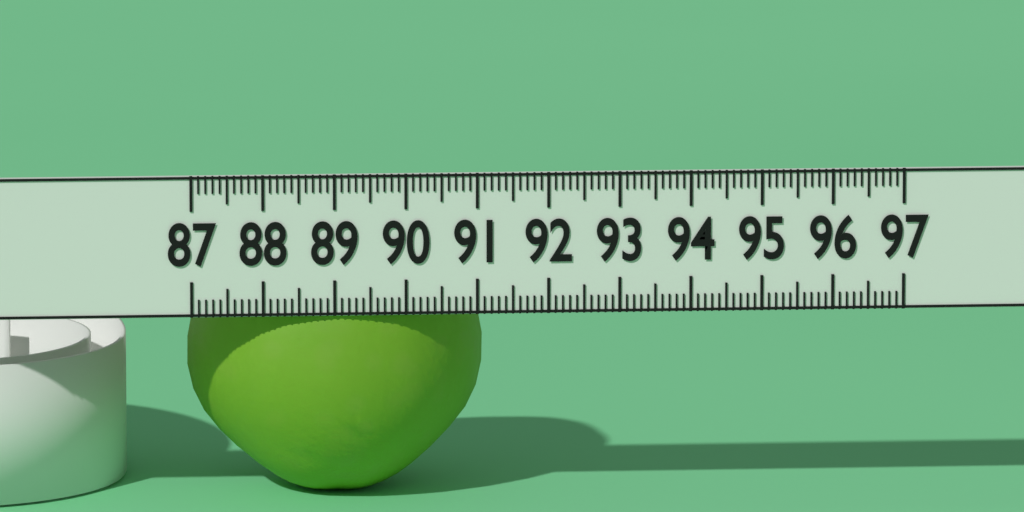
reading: 91.2 (no unit)
